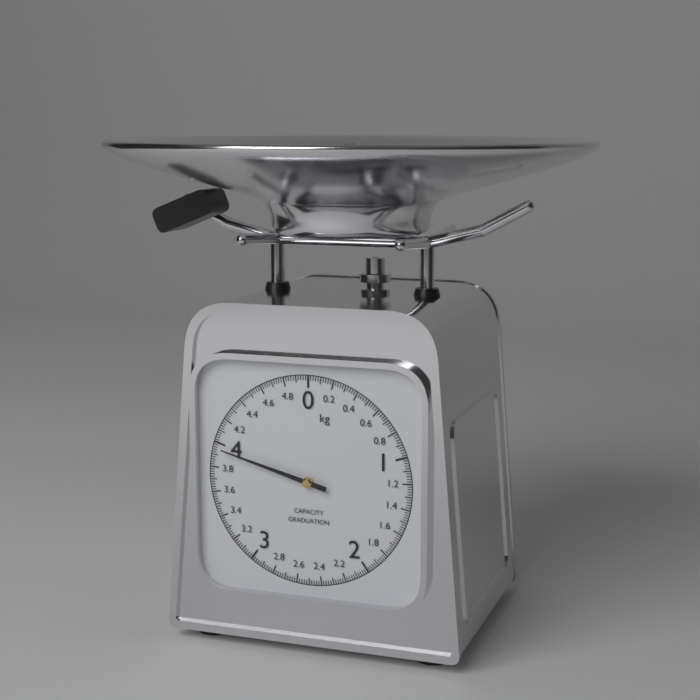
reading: 3.96 kg
